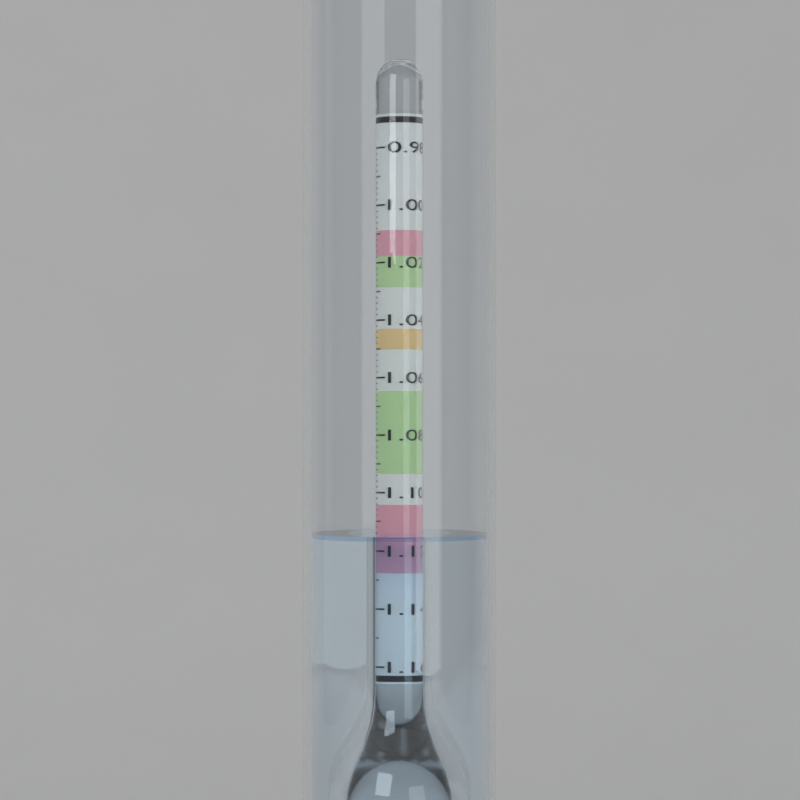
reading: 1.114 (no unit)
